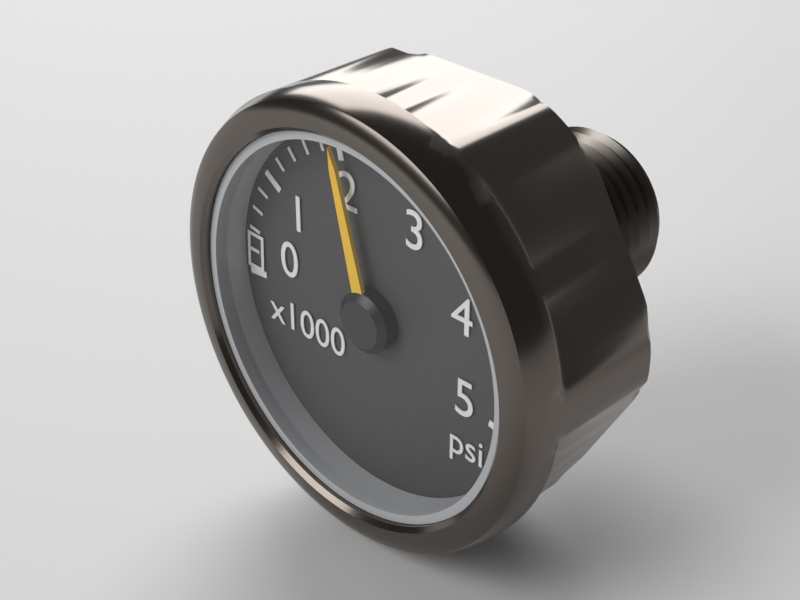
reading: 2000 psi
